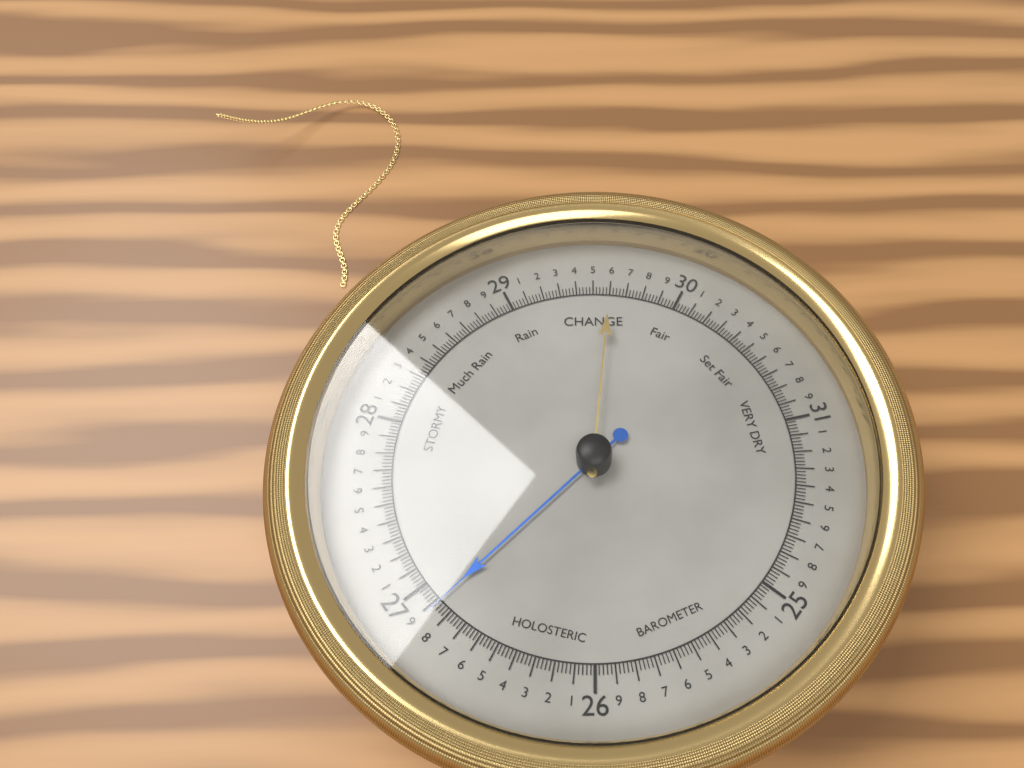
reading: 26.88 (no unit)
